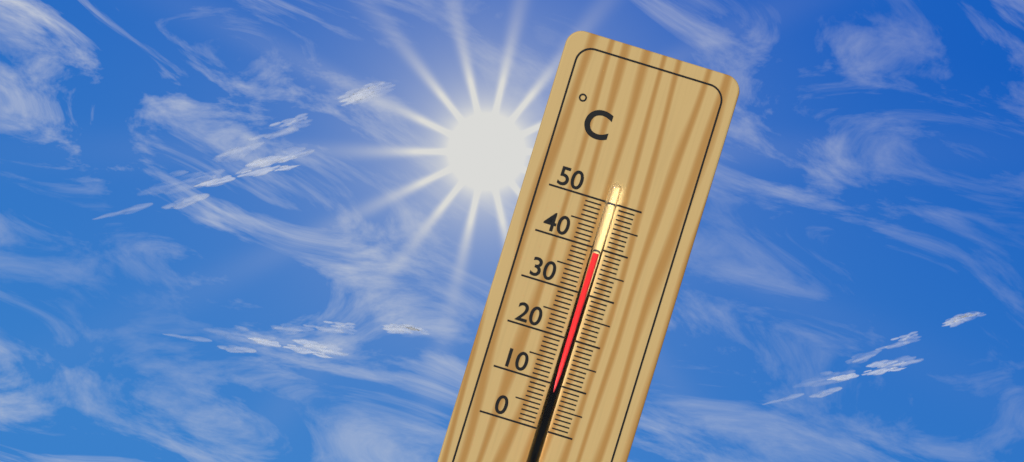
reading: 39 °C
